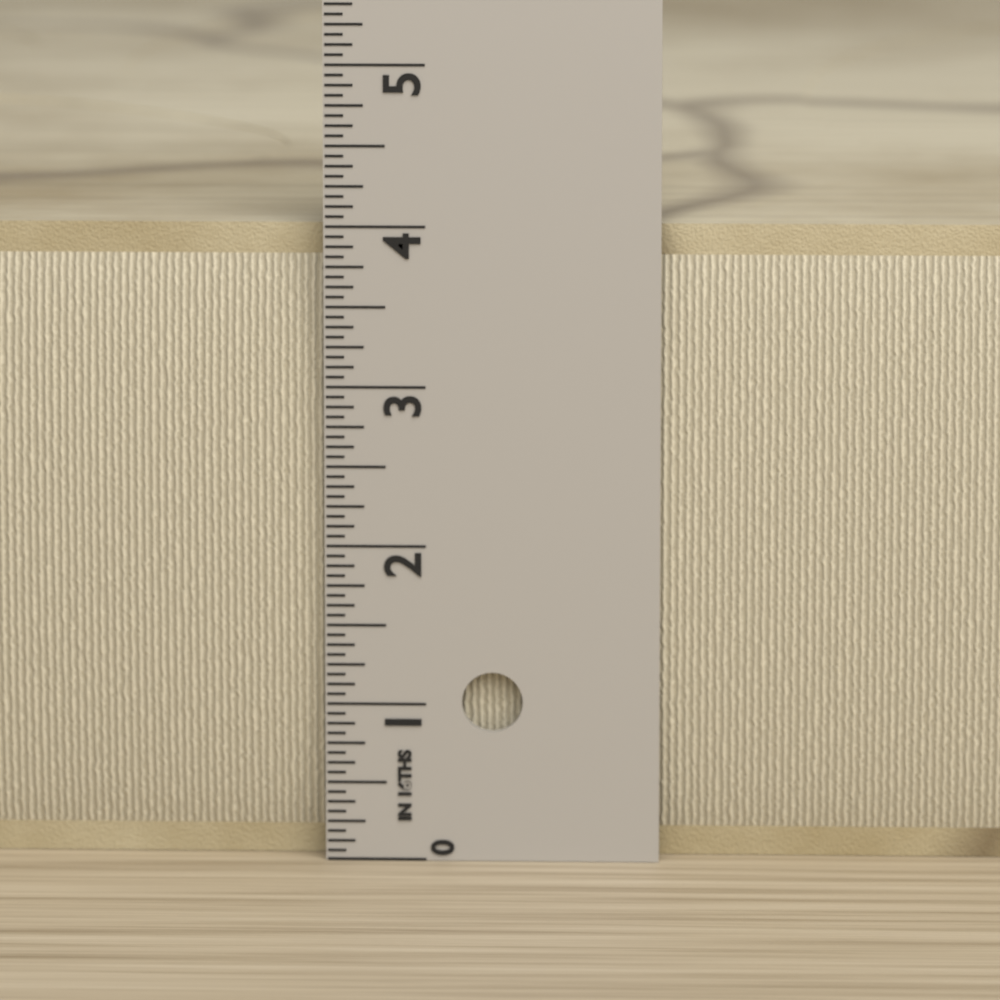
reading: 4.0000 in
